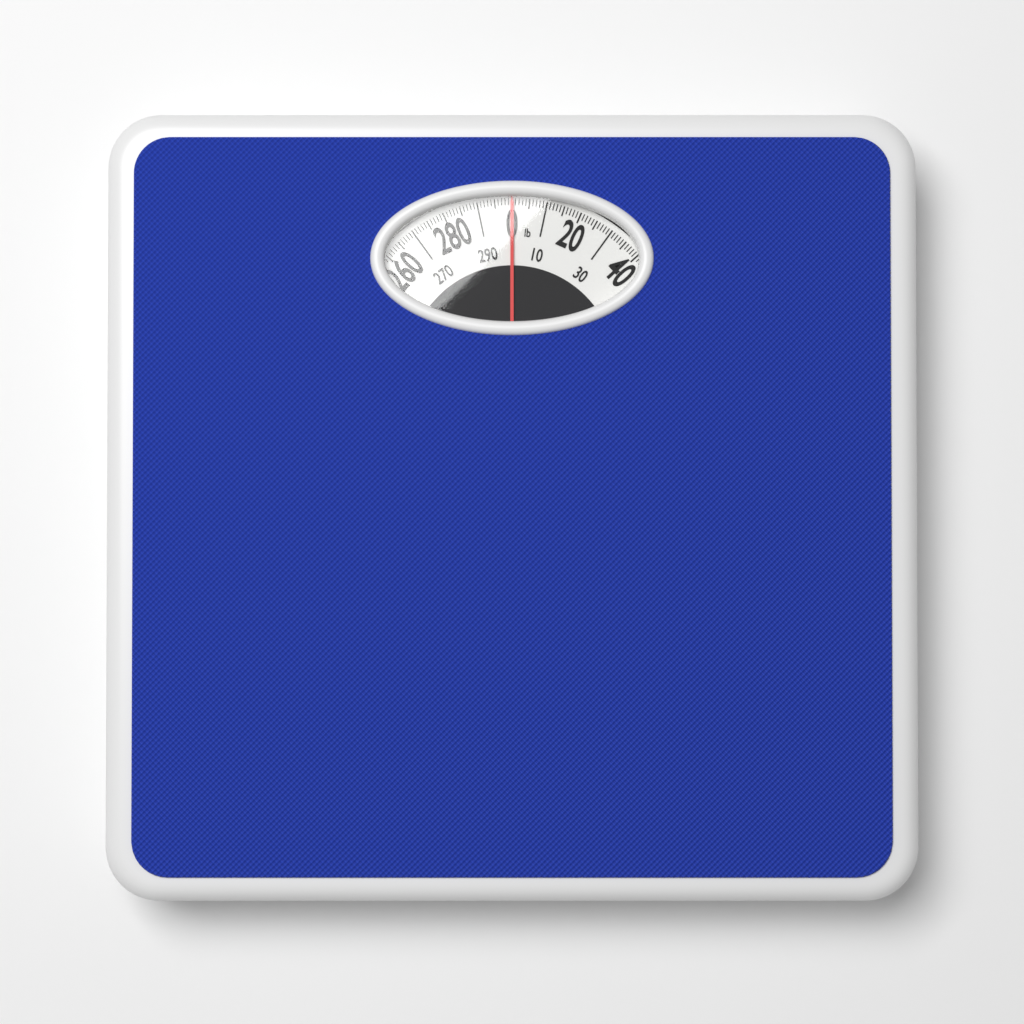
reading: 0 lb
